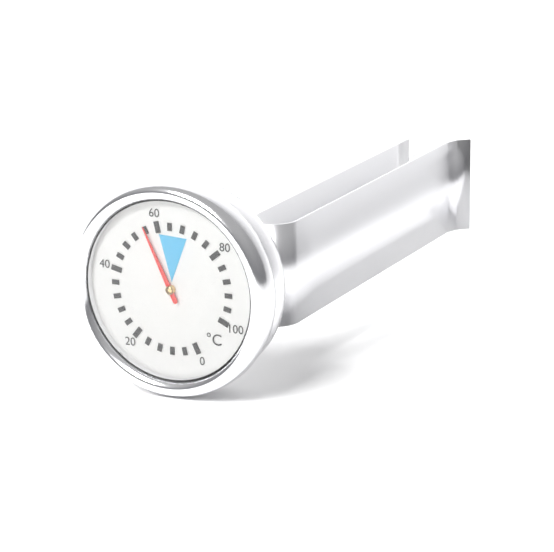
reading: 56 °C
